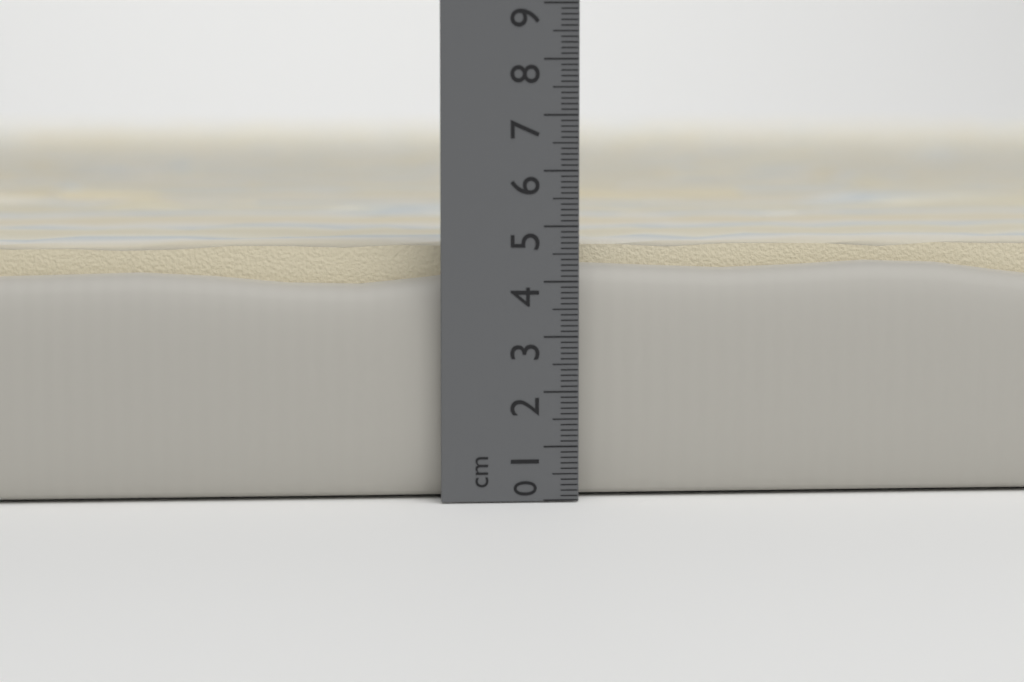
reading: 4.8 cm
